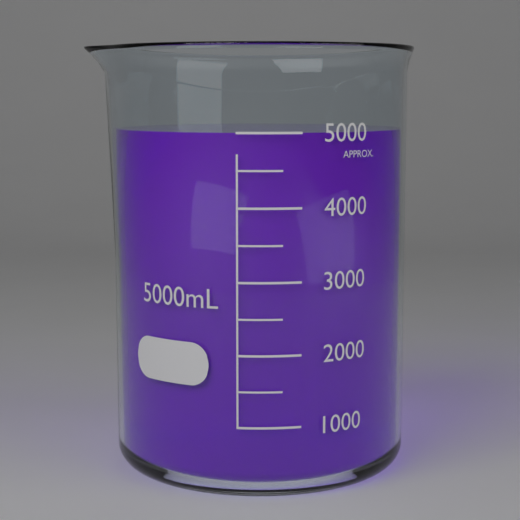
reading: 5000 mL
